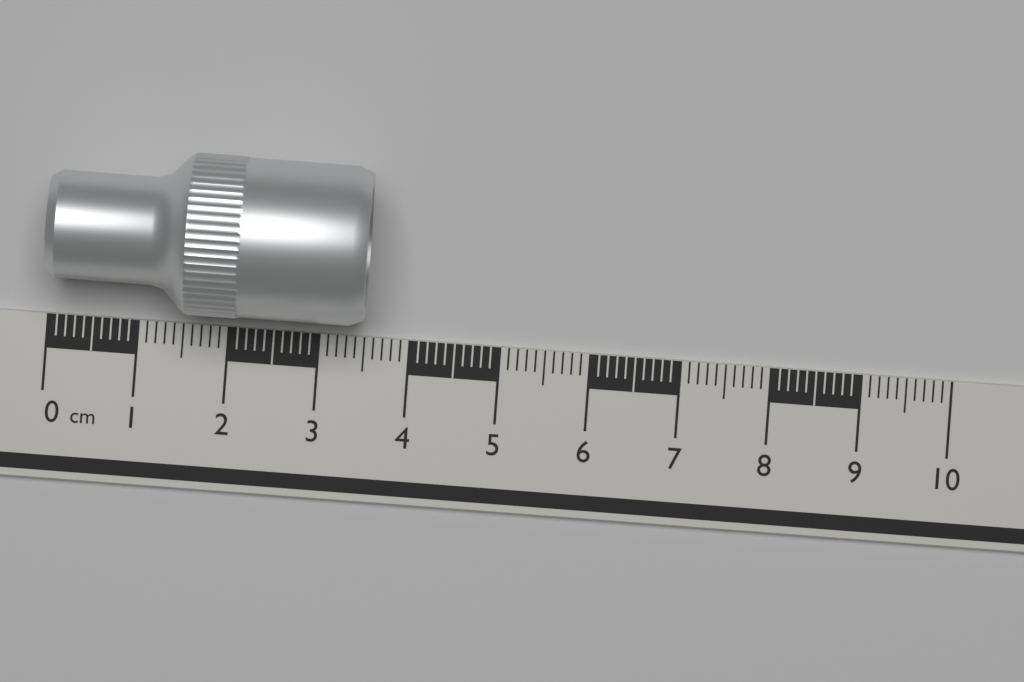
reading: 3.5 cm
